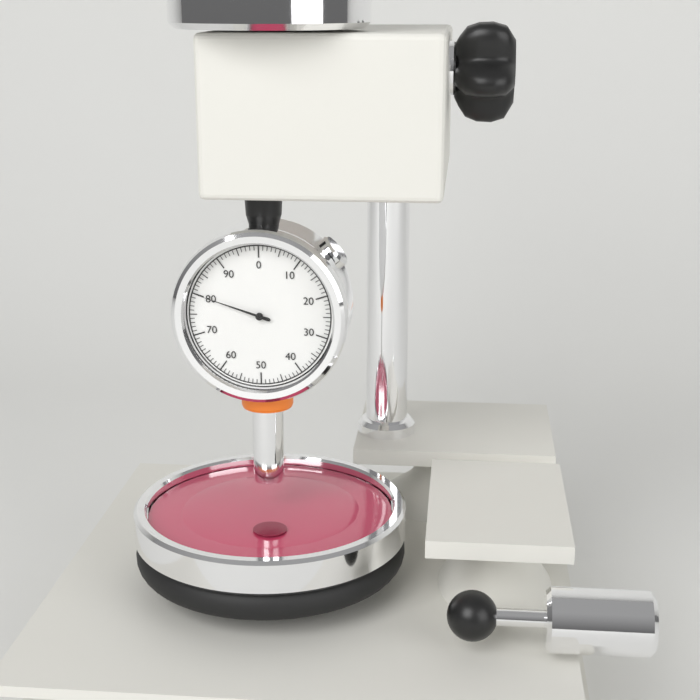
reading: 80 (no unit)
